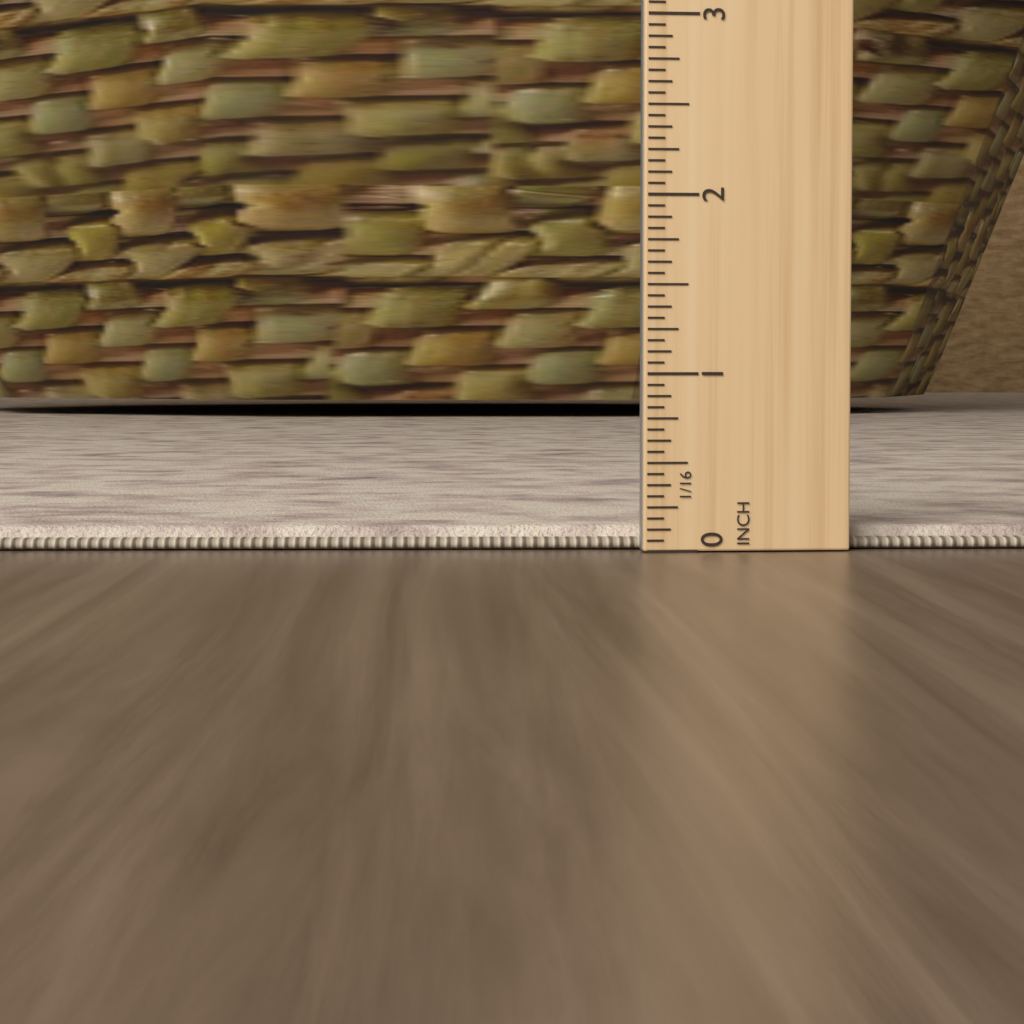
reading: 0.1250 in
